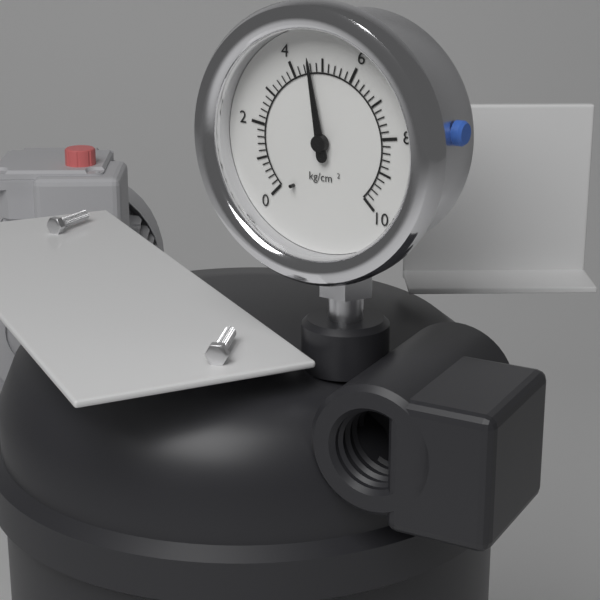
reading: 4.6 kg/cm²
